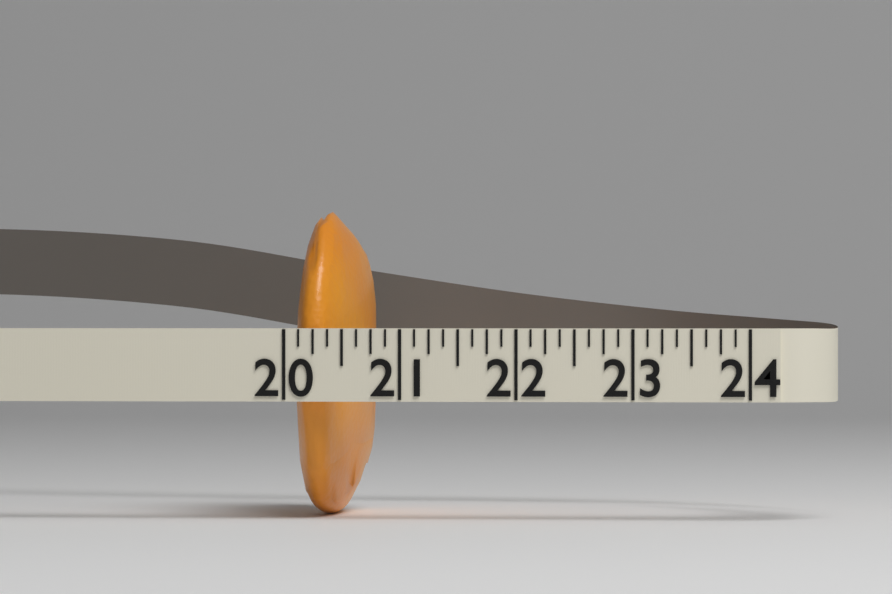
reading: 20.625 (no unit)
